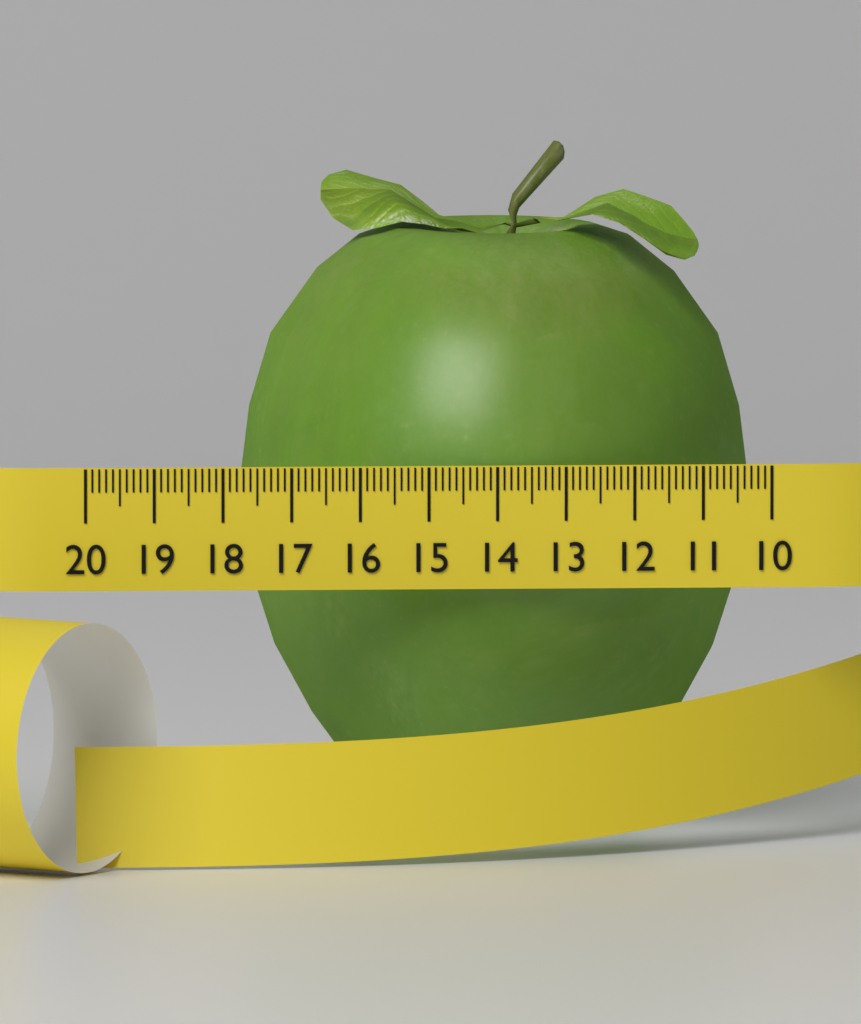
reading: 17.5 (no unit)
